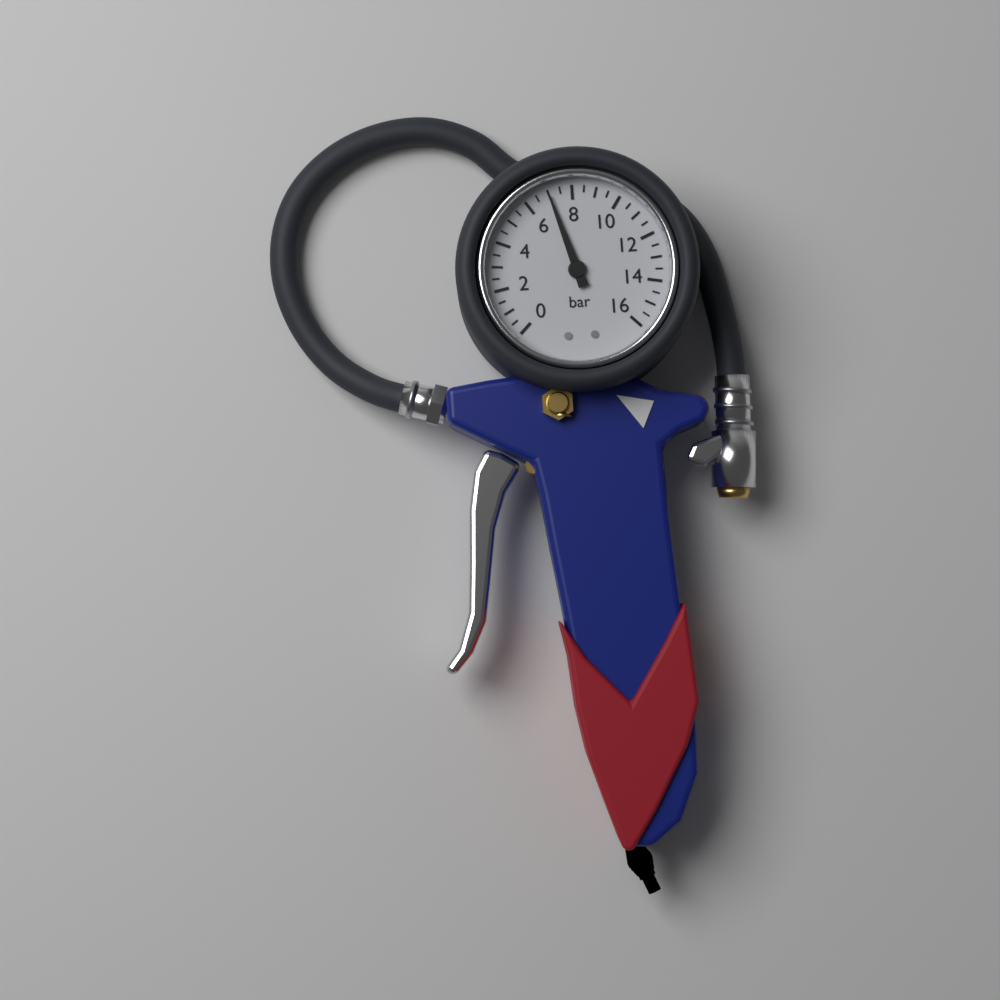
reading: 7.0 bar
